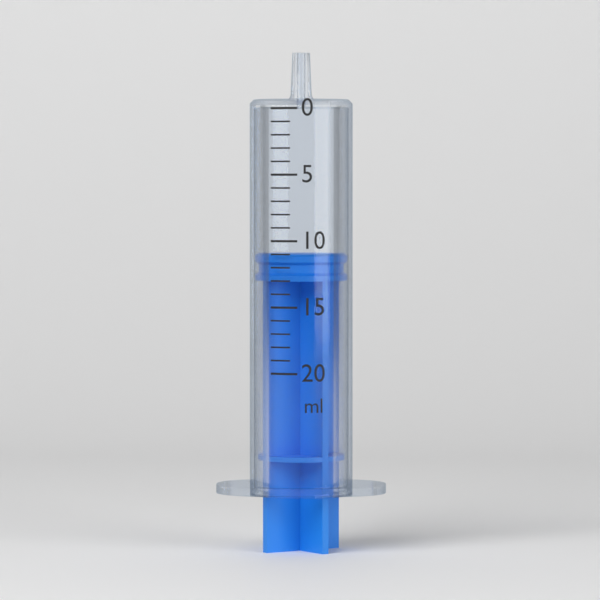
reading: 11 ml
